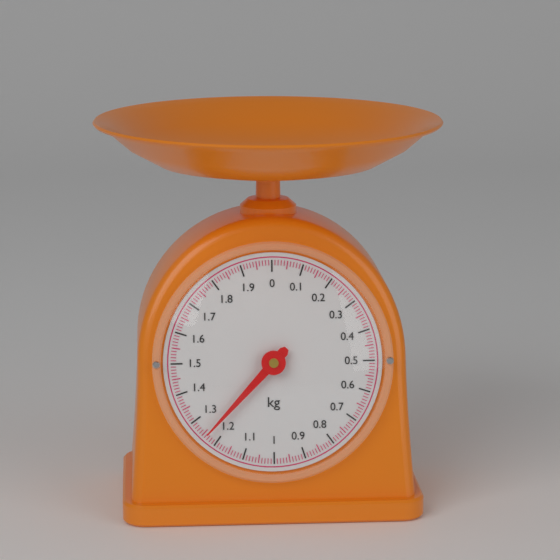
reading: 1.24 kg
